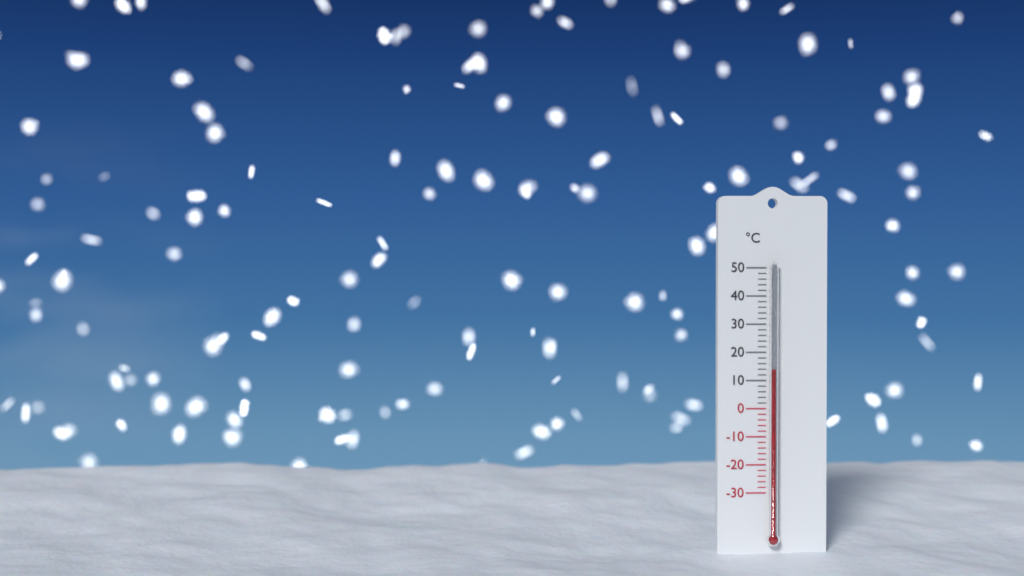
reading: 14 °C
